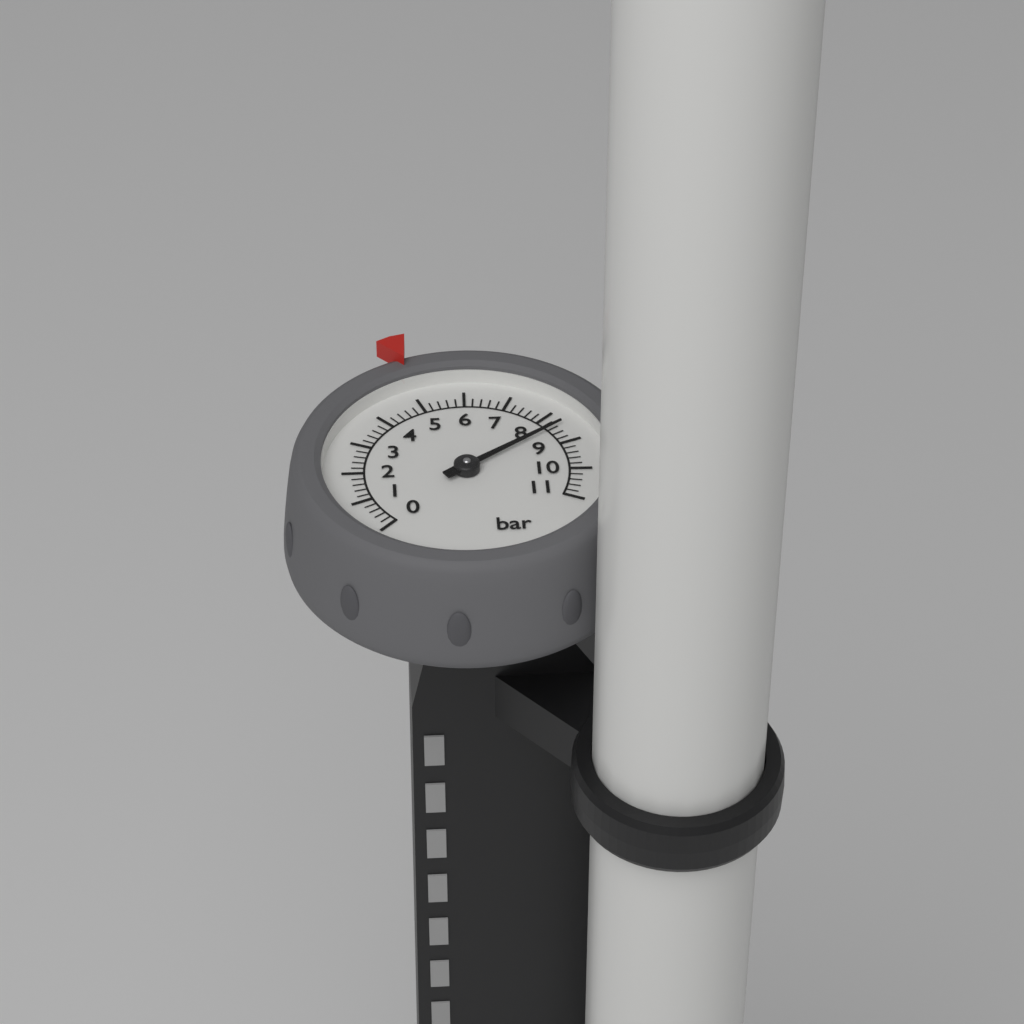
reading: 8.4 bar
